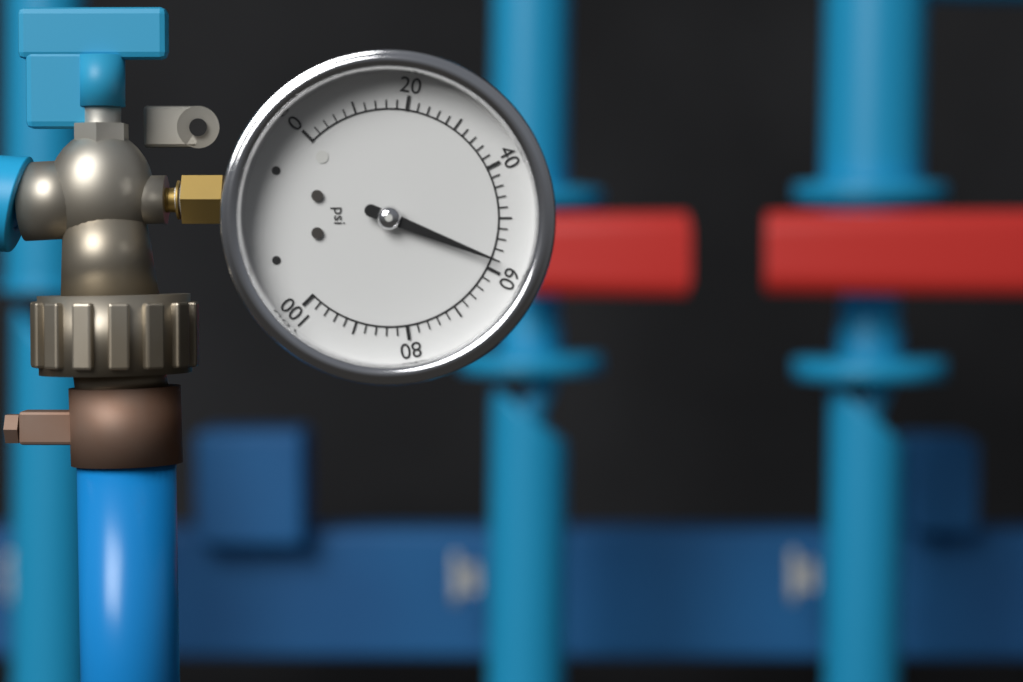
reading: 58 psi
